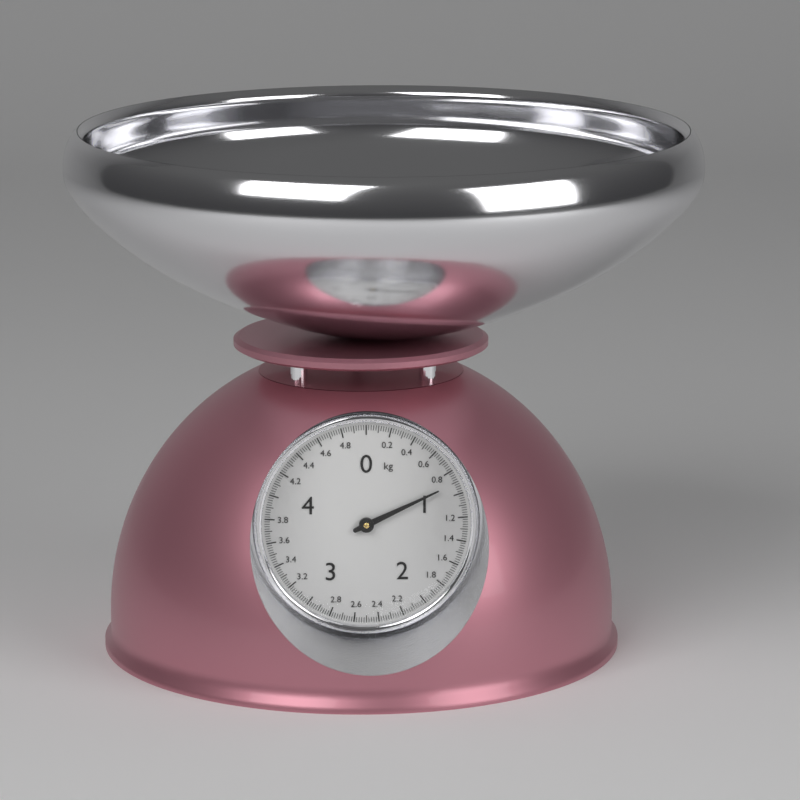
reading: 0.90 kg
